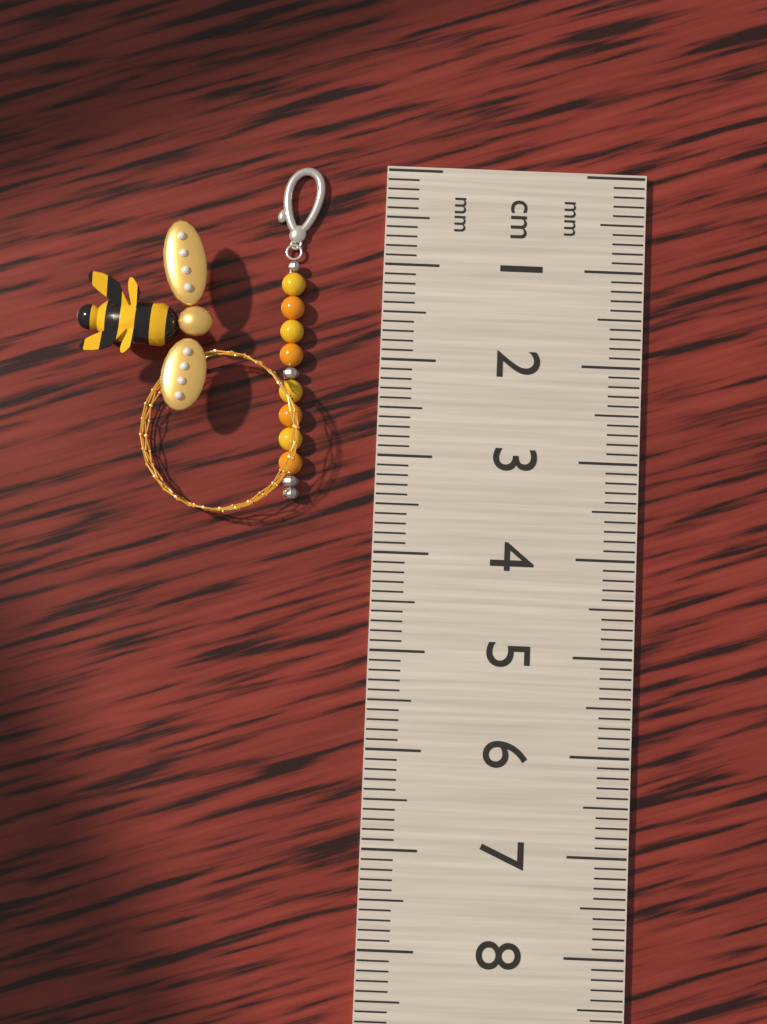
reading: 3.5 cm
